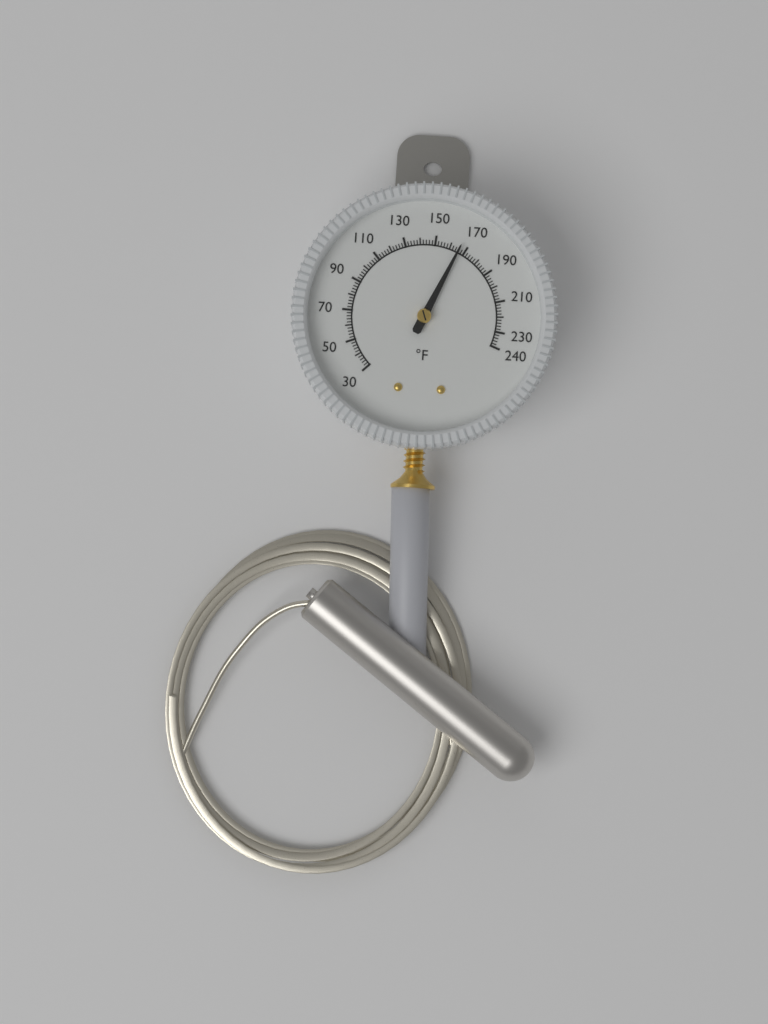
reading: 166 °F
